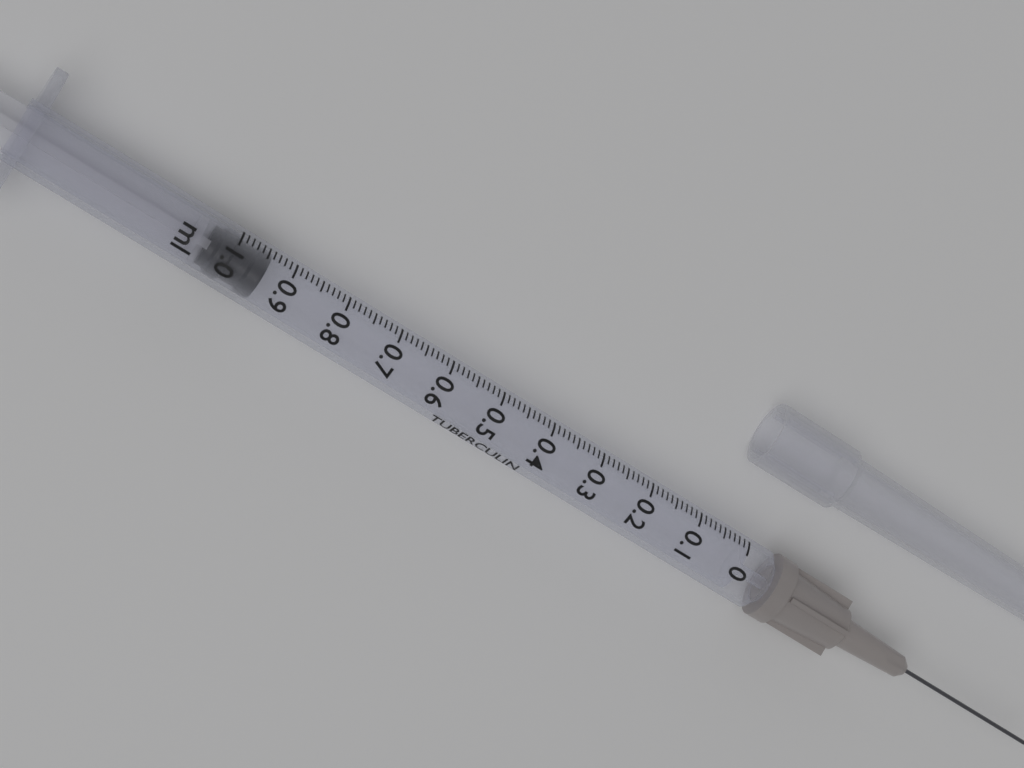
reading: 0.94 ml
